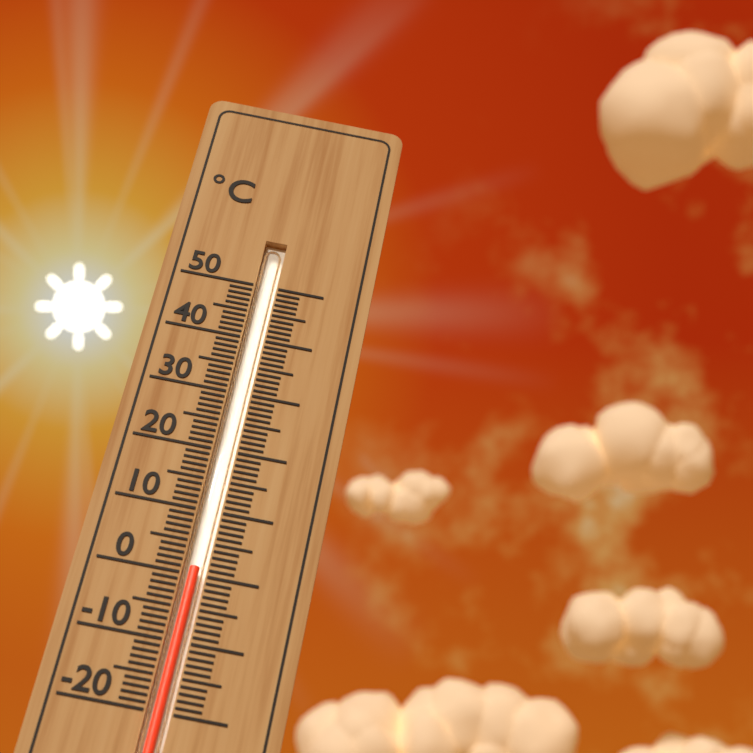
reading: 1 °C
